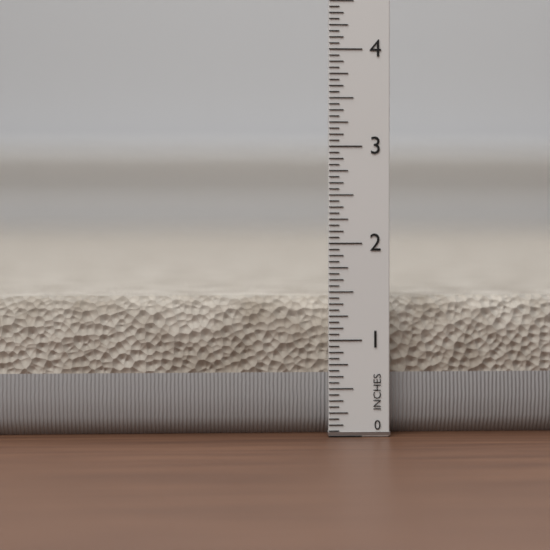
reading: 1.4375 in
